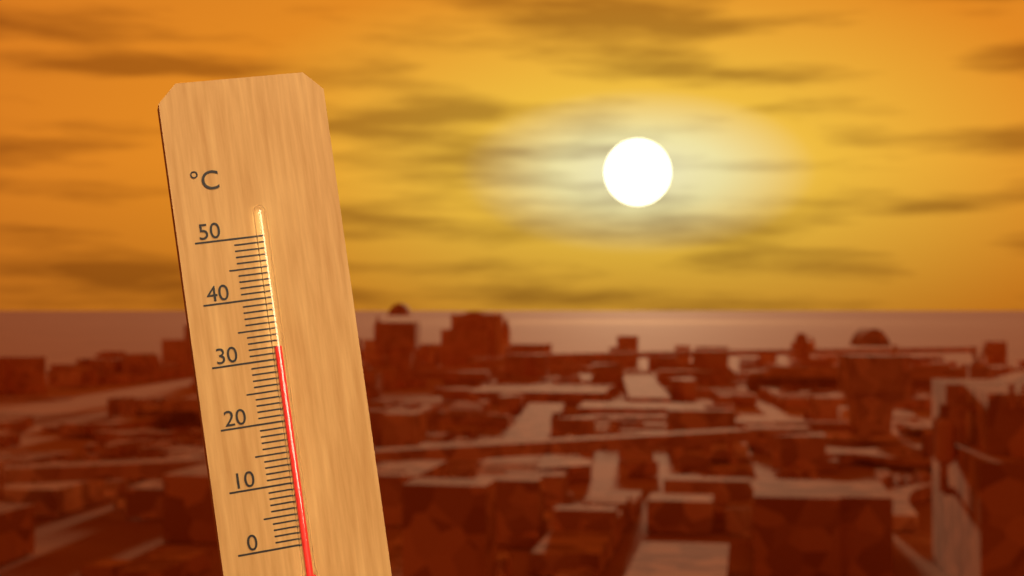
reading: 32 °C
